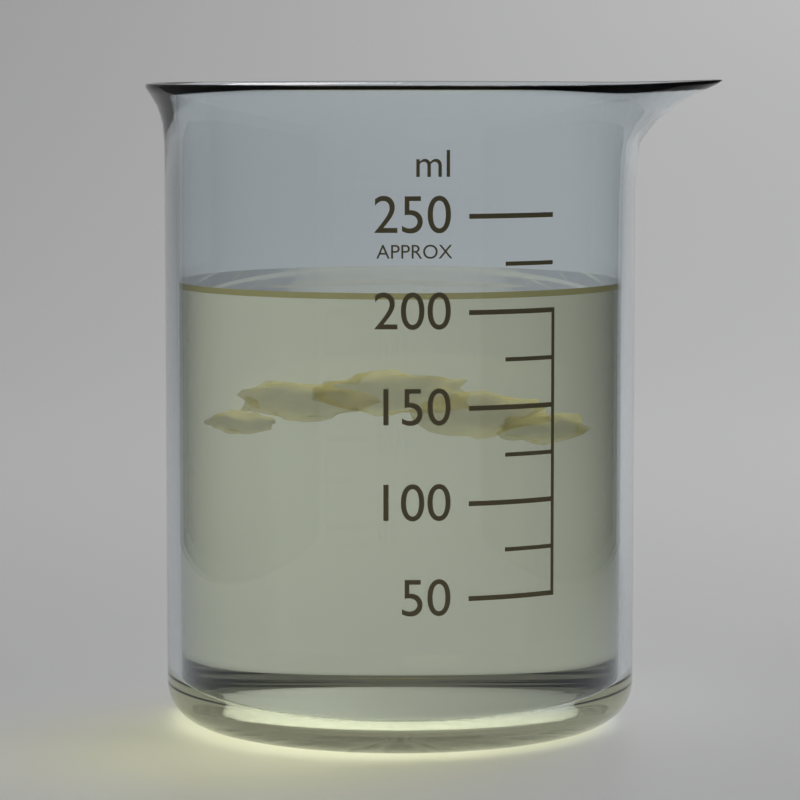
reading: 210 ml
